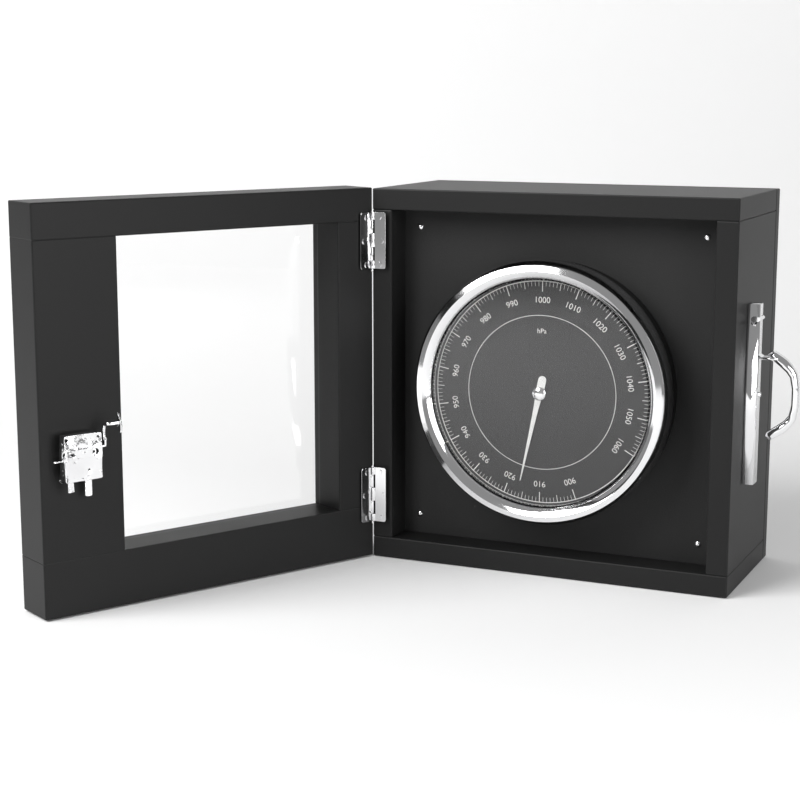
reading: 916 hPa
